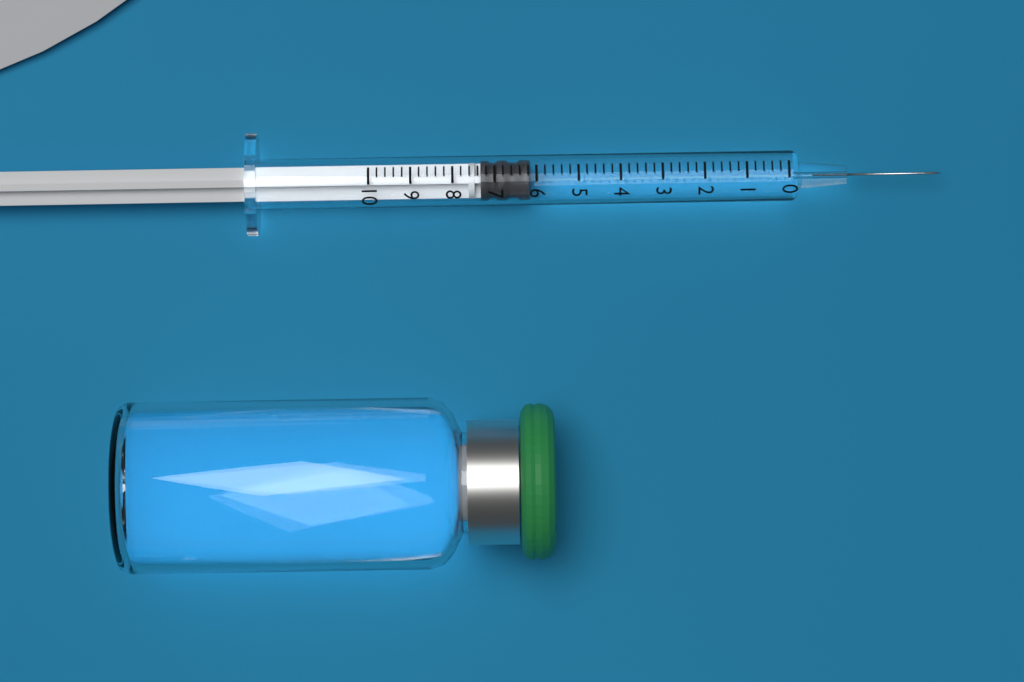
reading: 6.2 (no unit)
